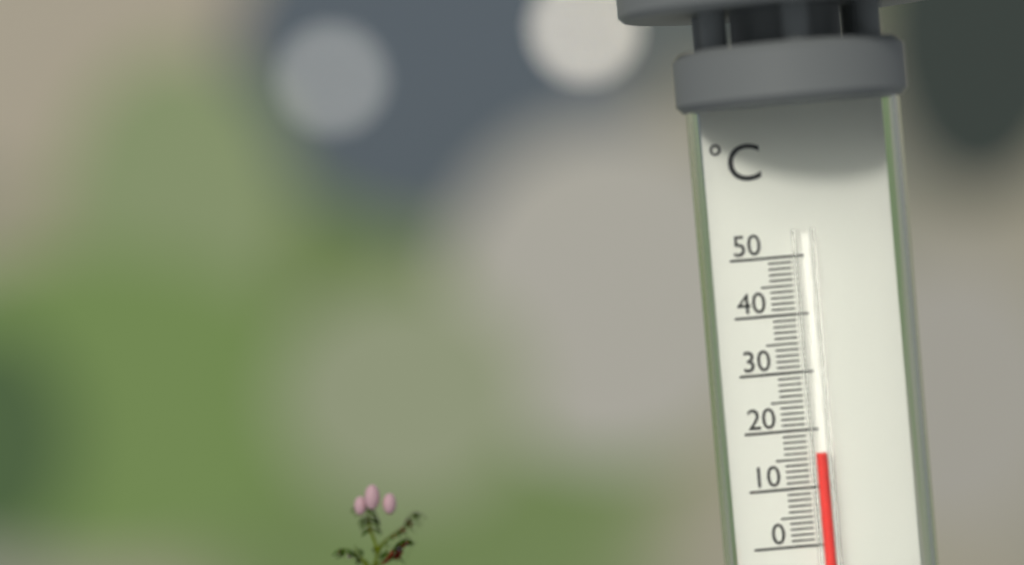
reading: 16 °C
